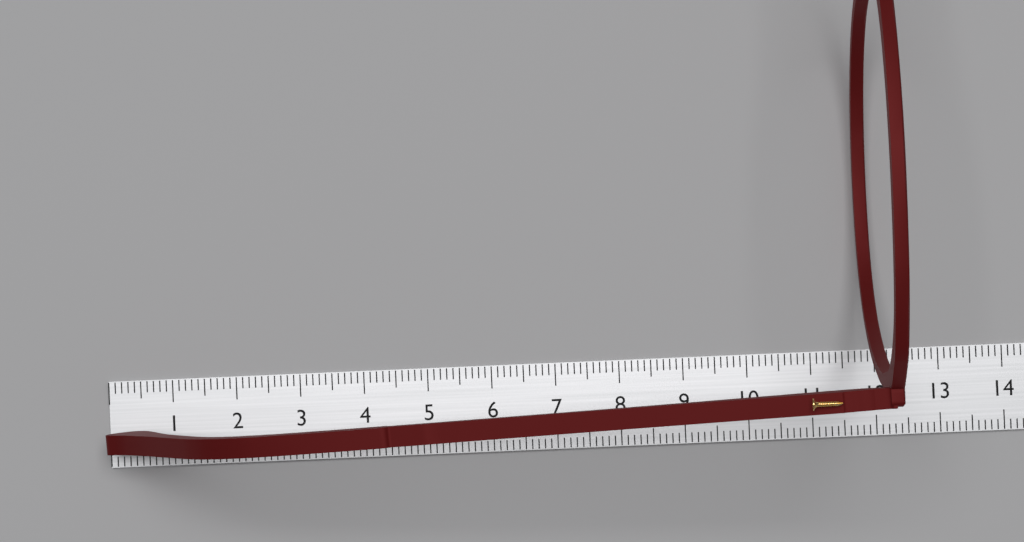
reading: 12.0 cm
